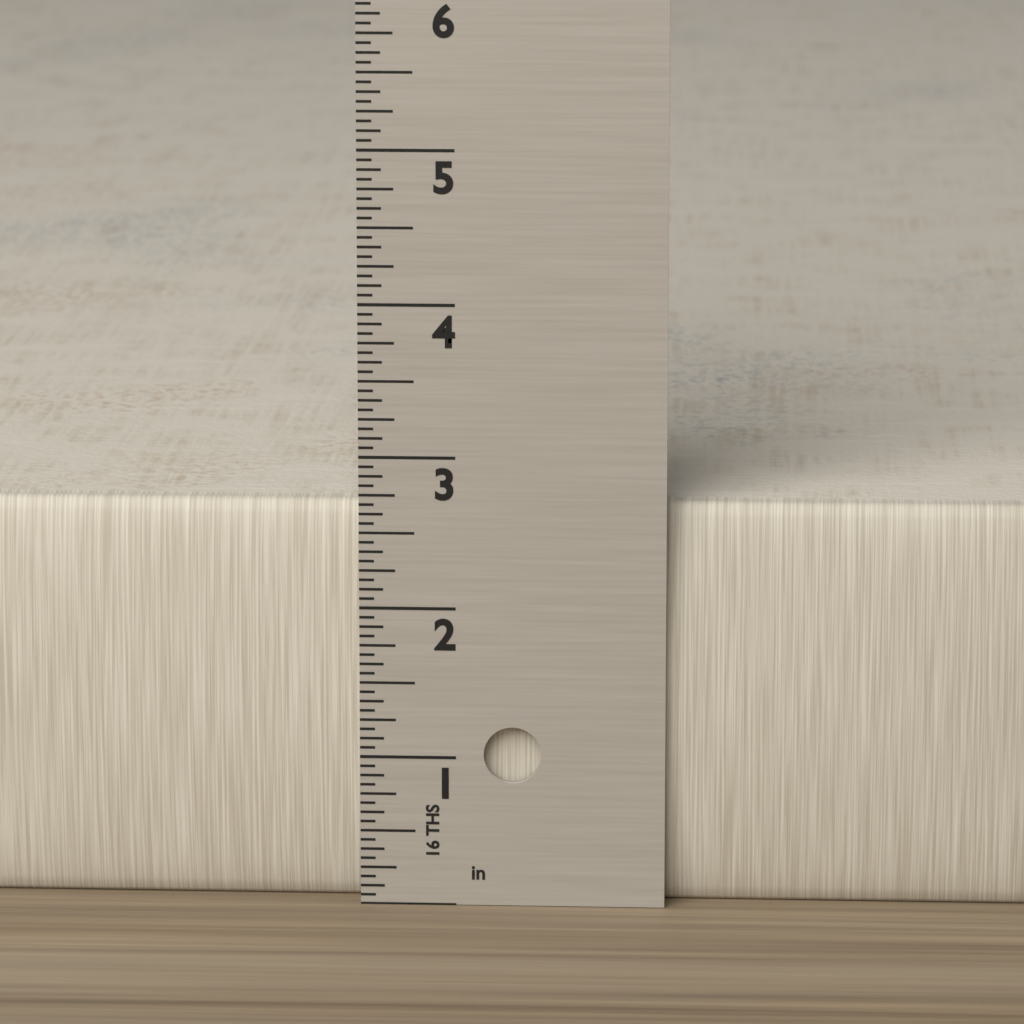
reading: 2.6875 in
